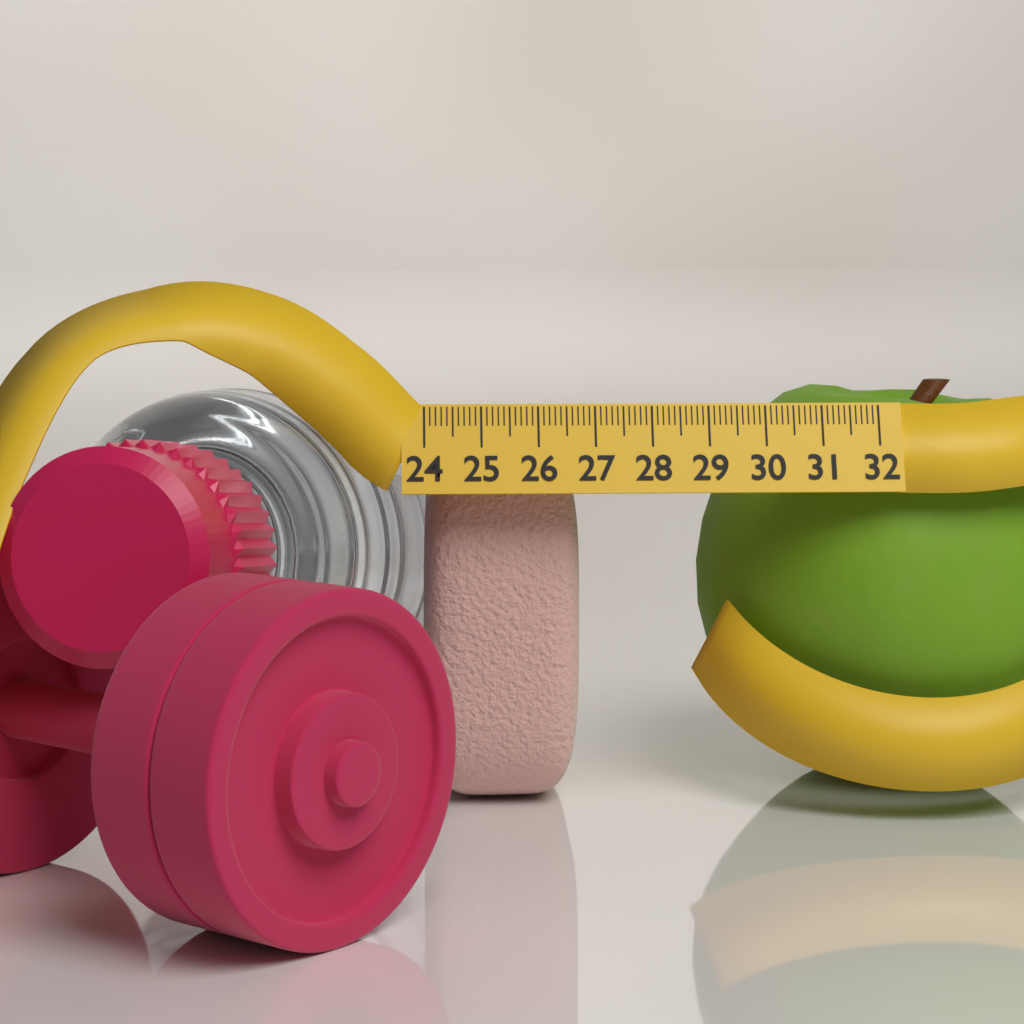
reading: 26.8 (no unit)
